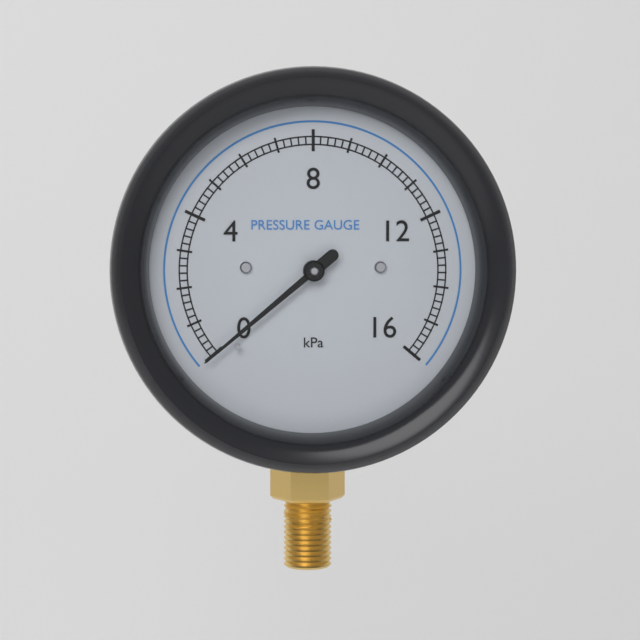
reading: 0.0 kPa
